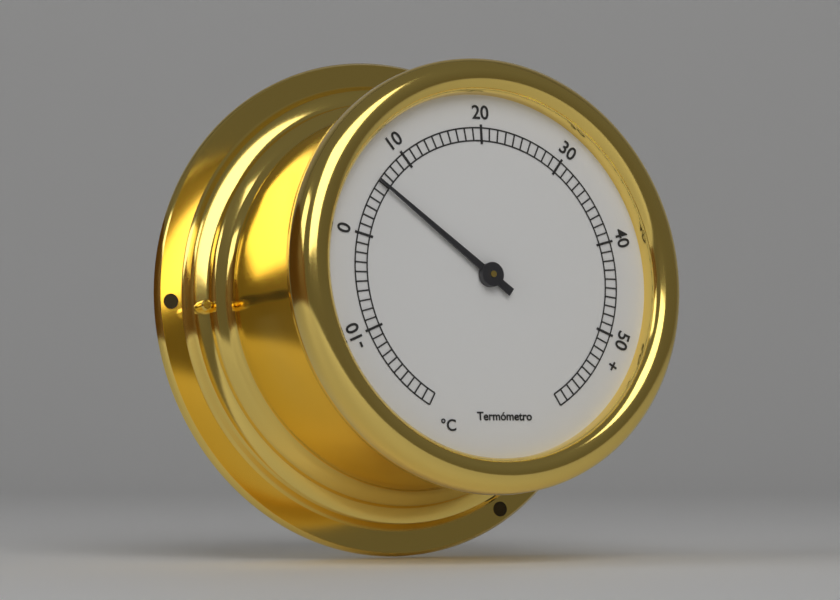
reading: 6 °C
